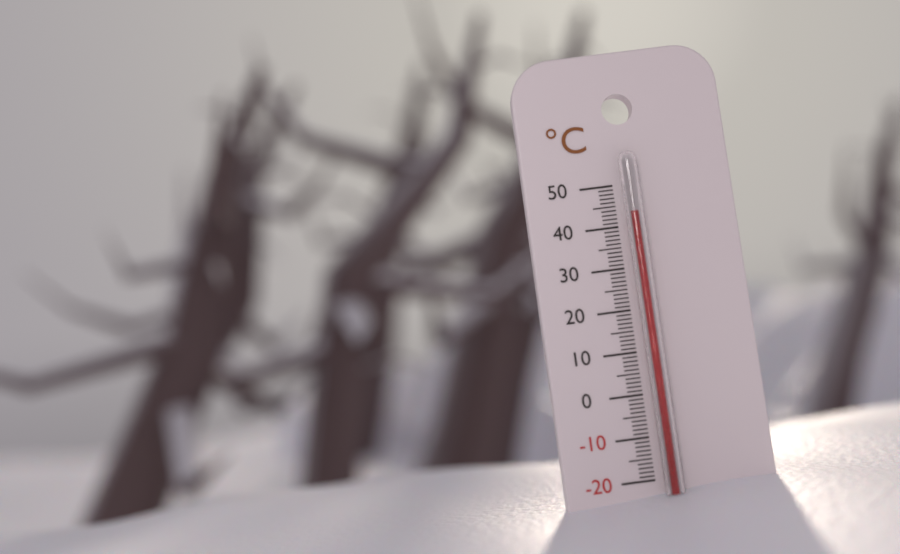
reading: 43 °C
